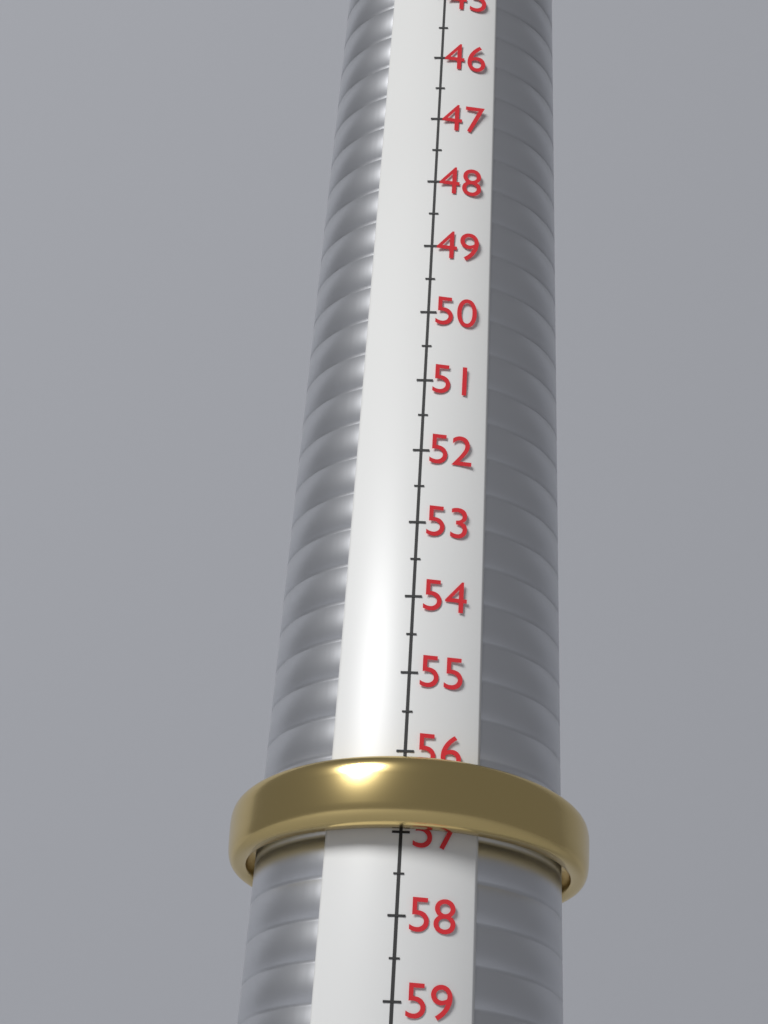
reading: 57.0 (no unit)
